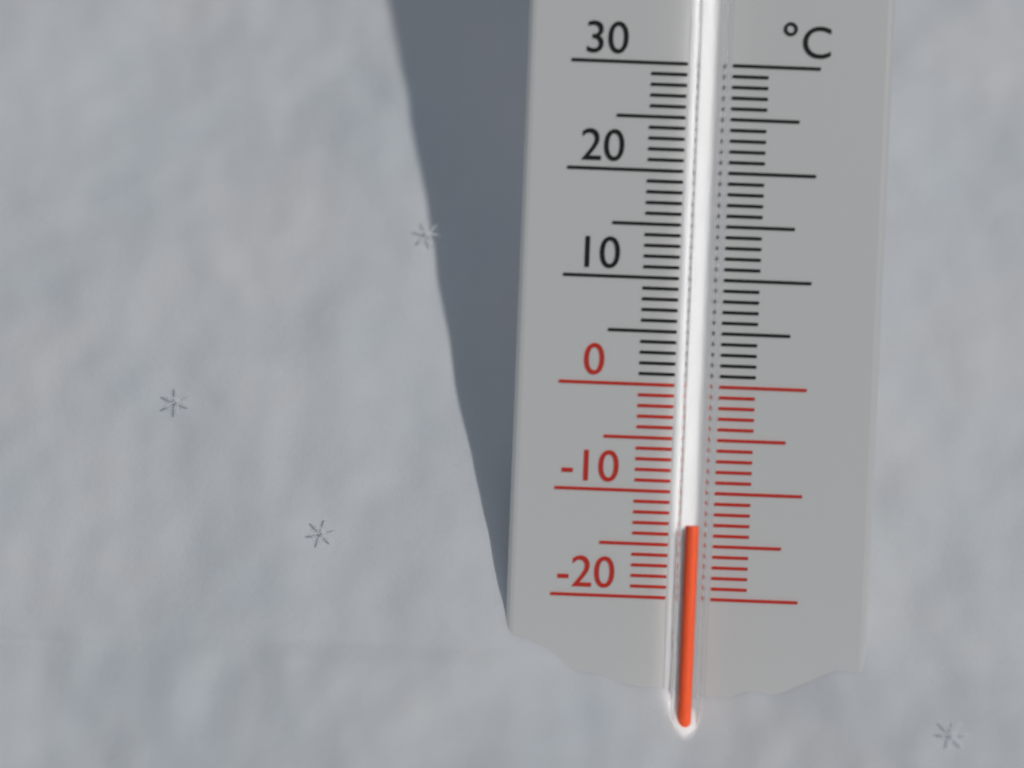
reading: -13 °C
